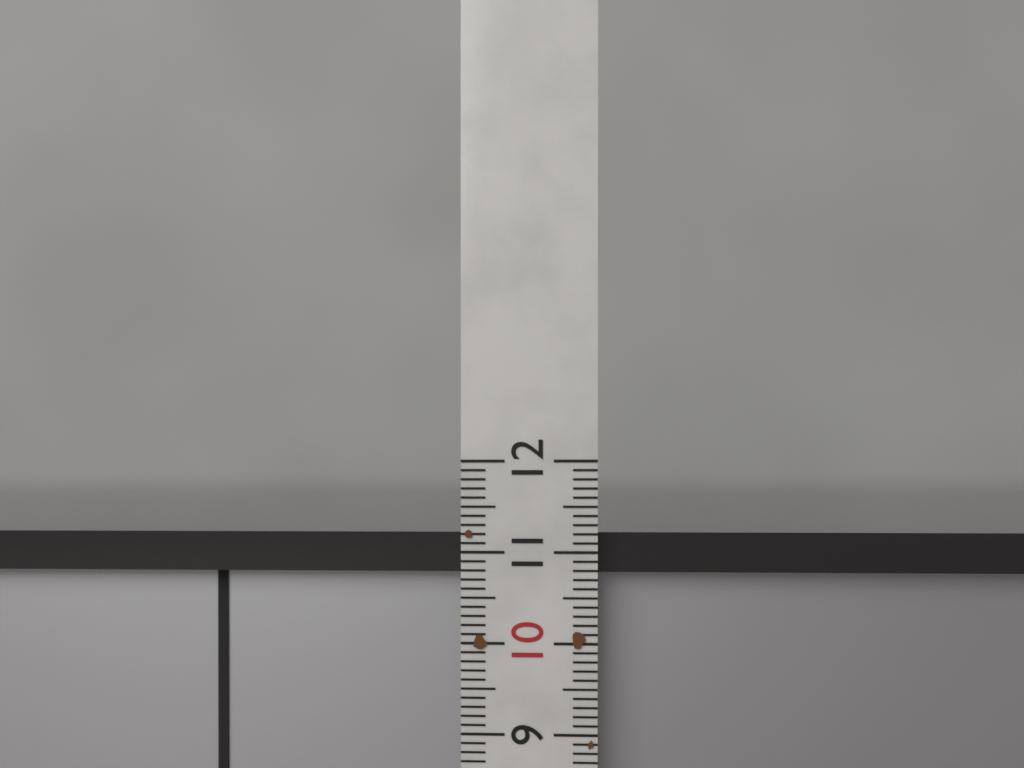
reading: 11.2 (no unit)
